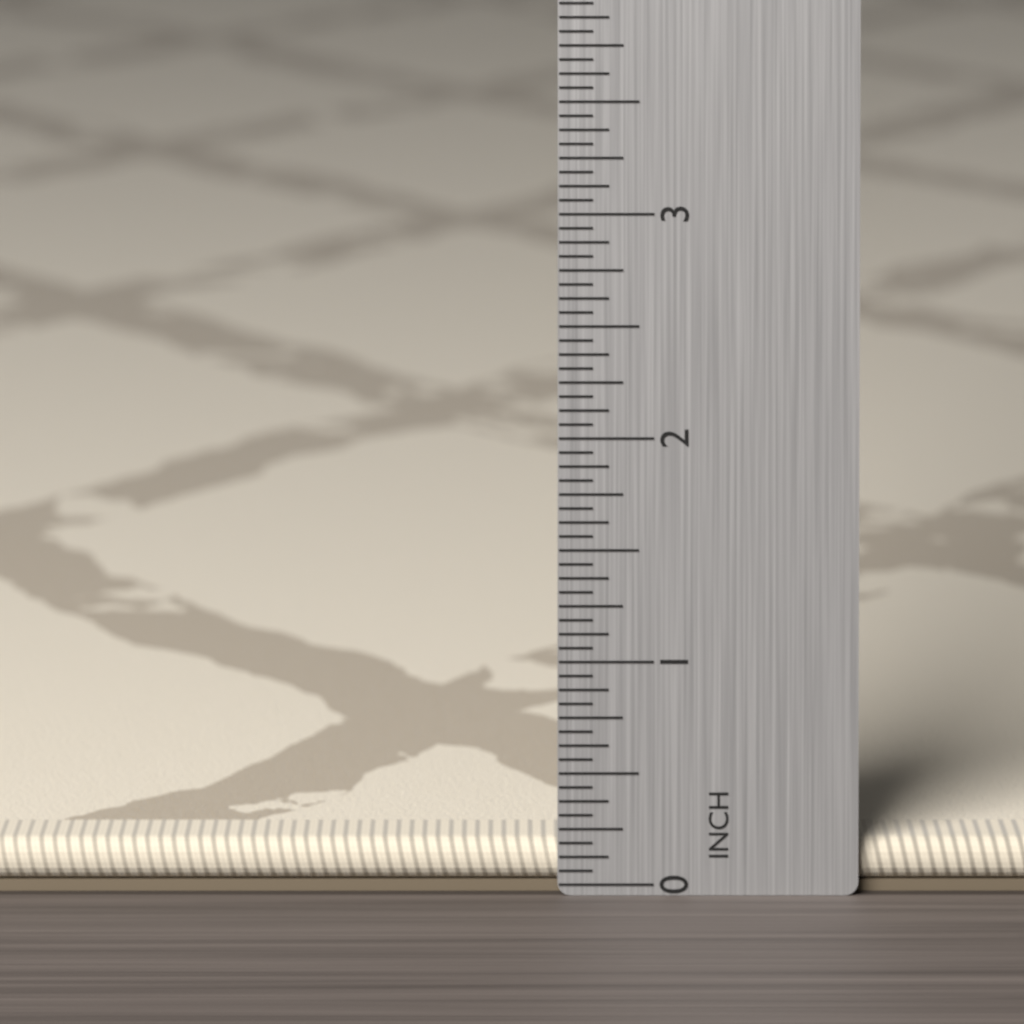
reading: 0.1875 in
